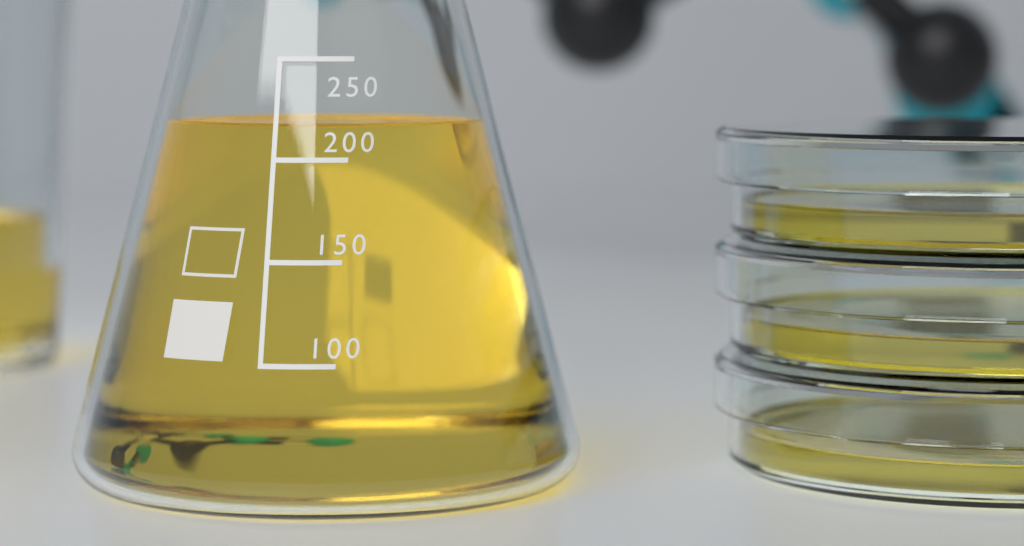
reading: 215 (no unit)
